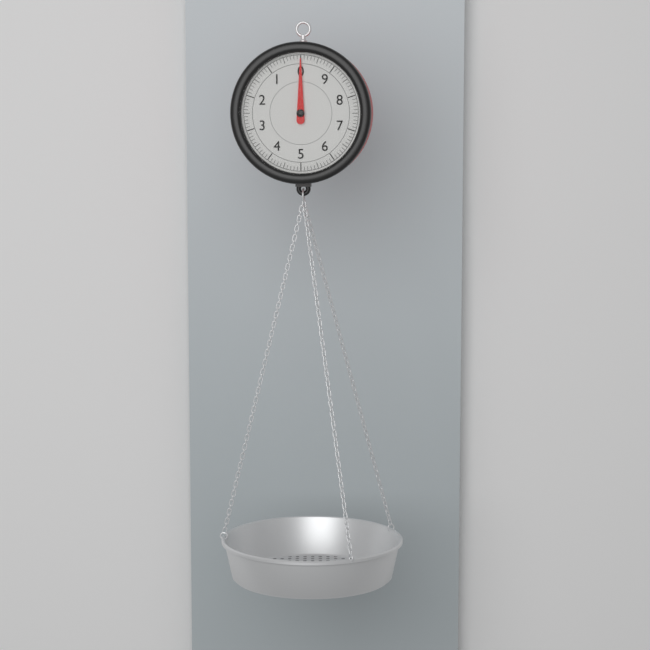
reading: 0.0 (no unit)
